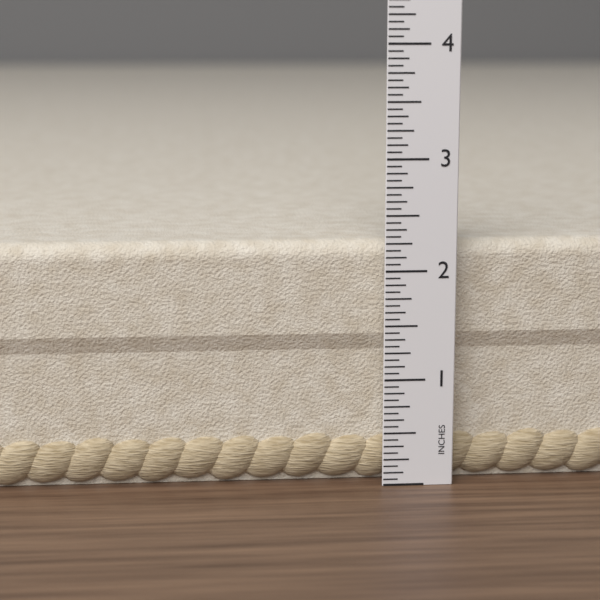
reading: 2.2500 in
